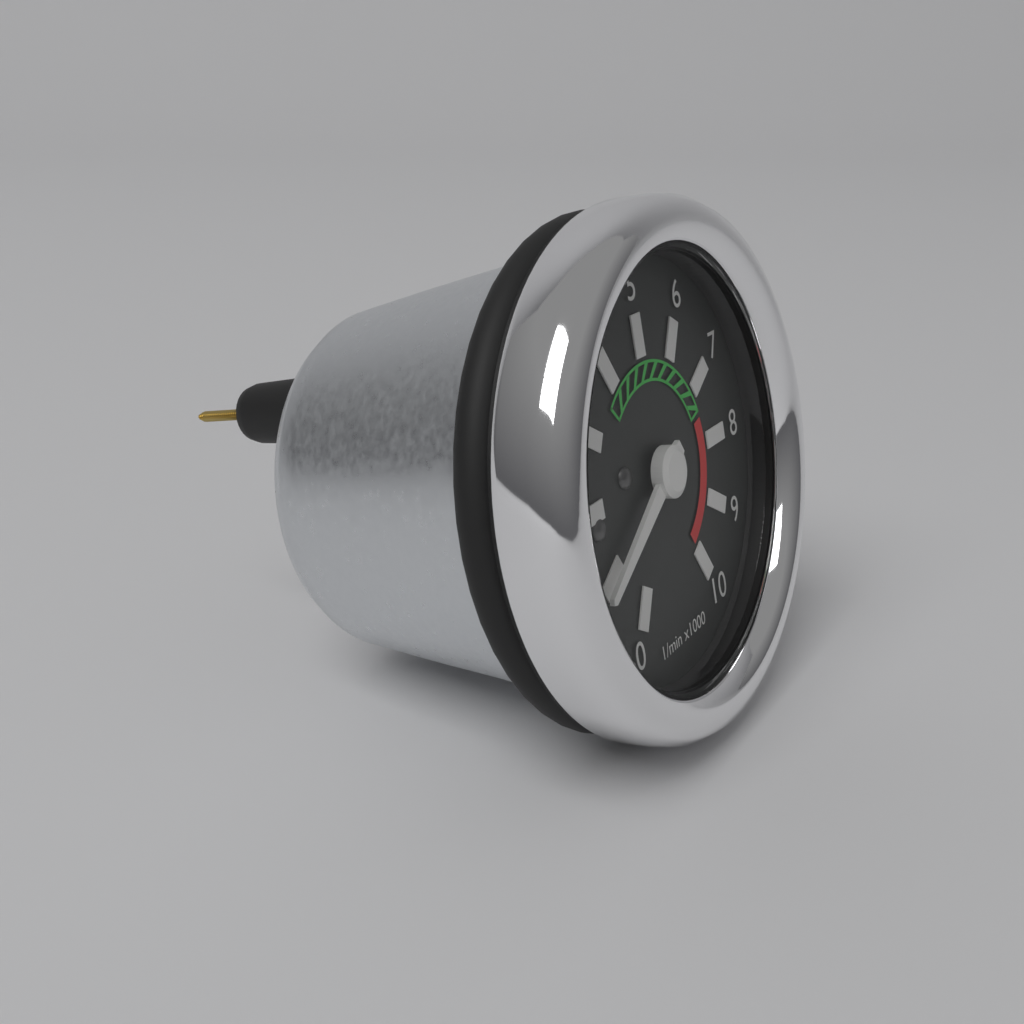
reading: 1000 1/min
